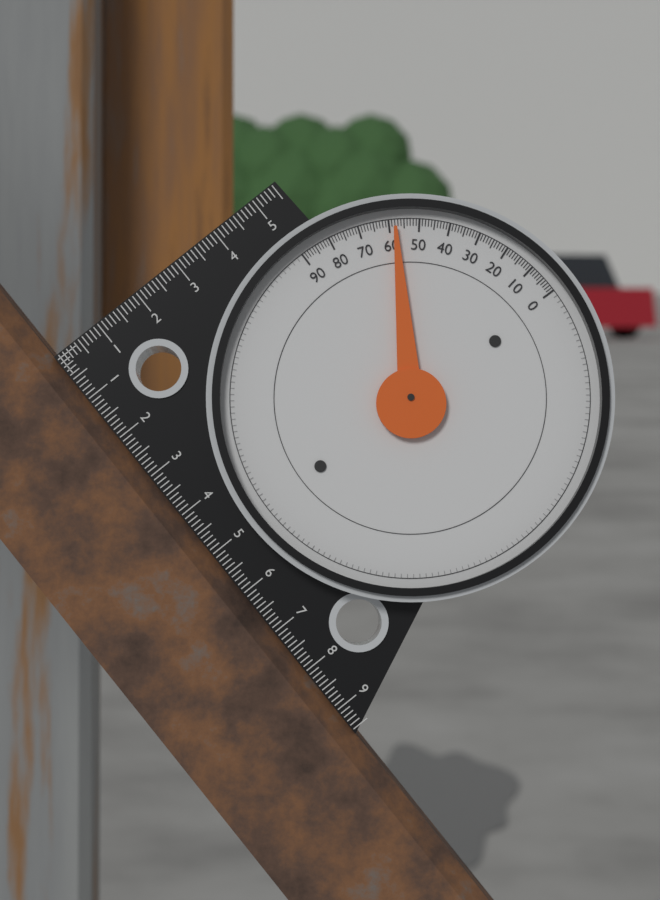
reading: 58 (no unit)
